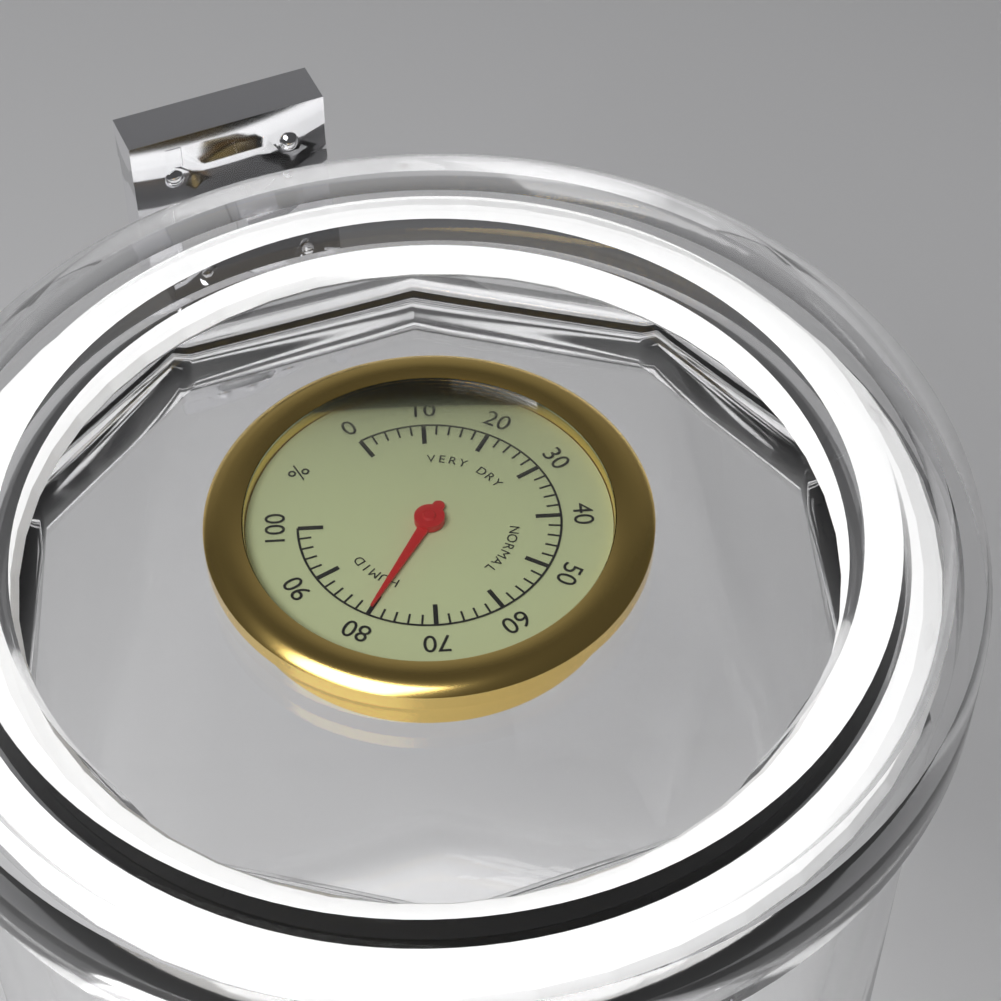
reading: 80 %
